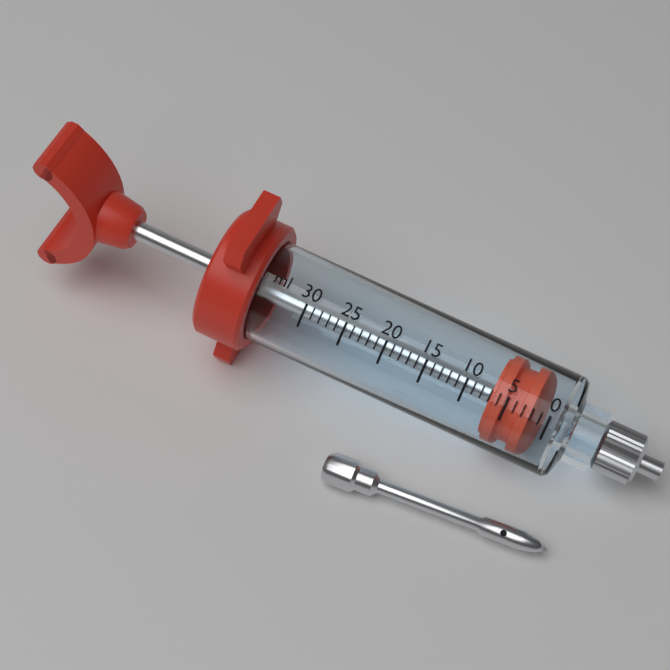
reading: 2 ml
